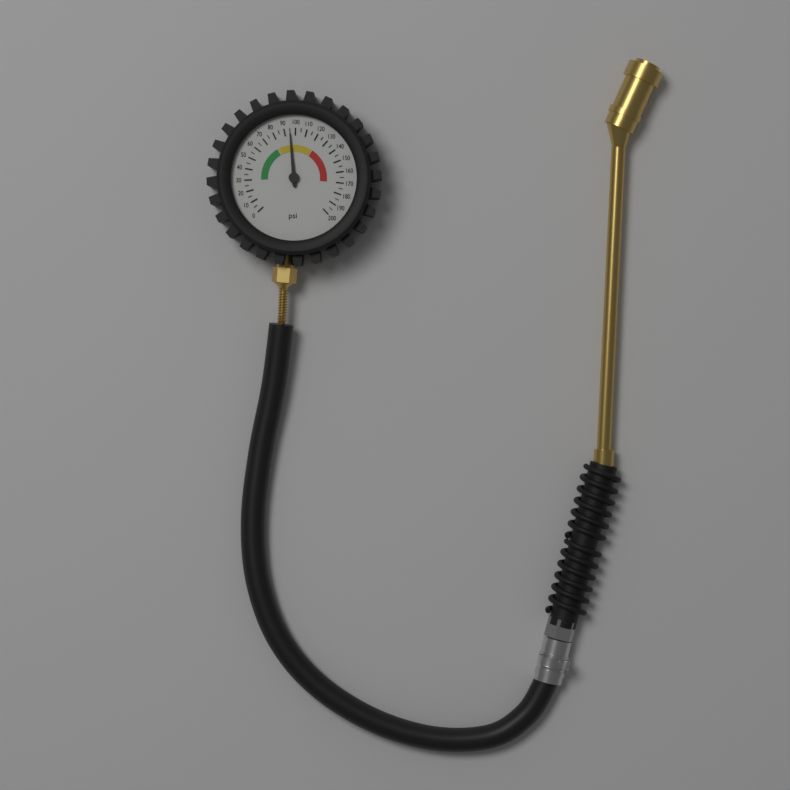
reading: 95 psi
